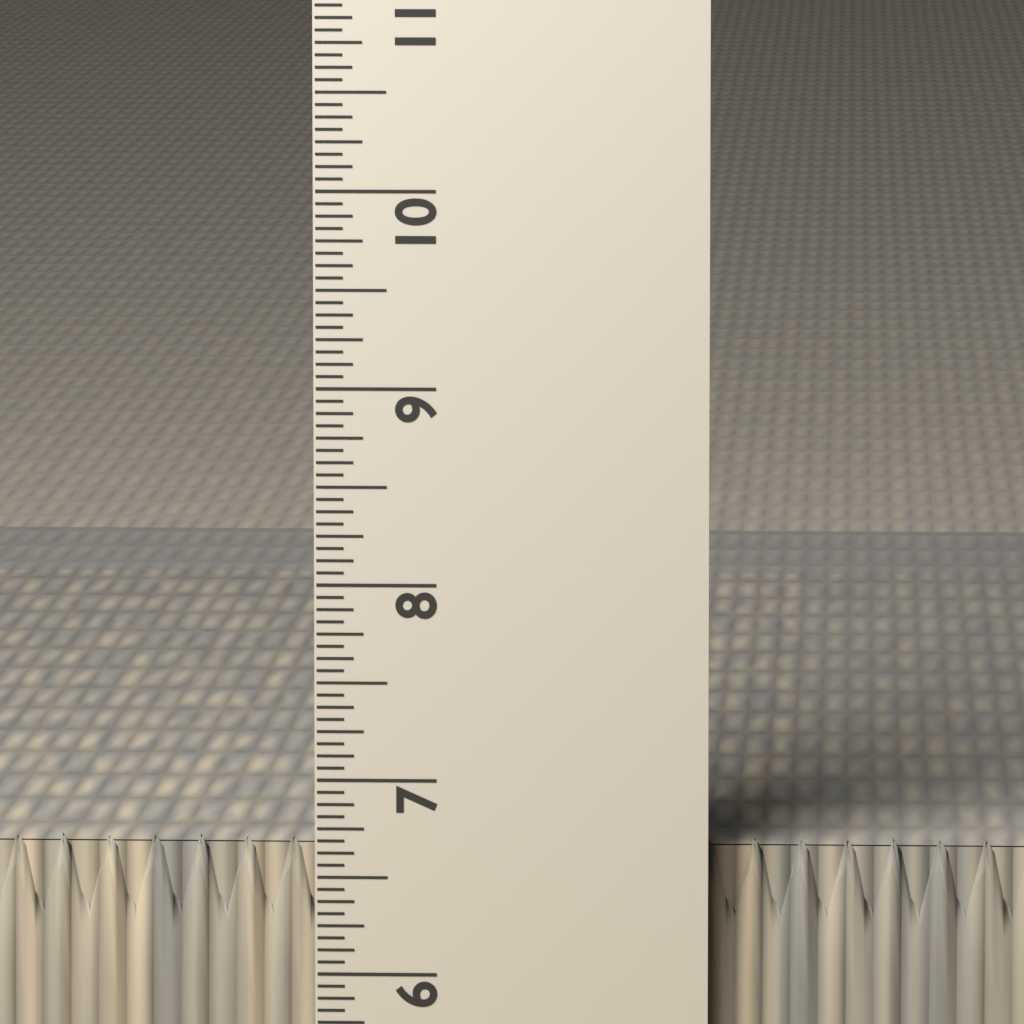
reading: 6.6875 in
